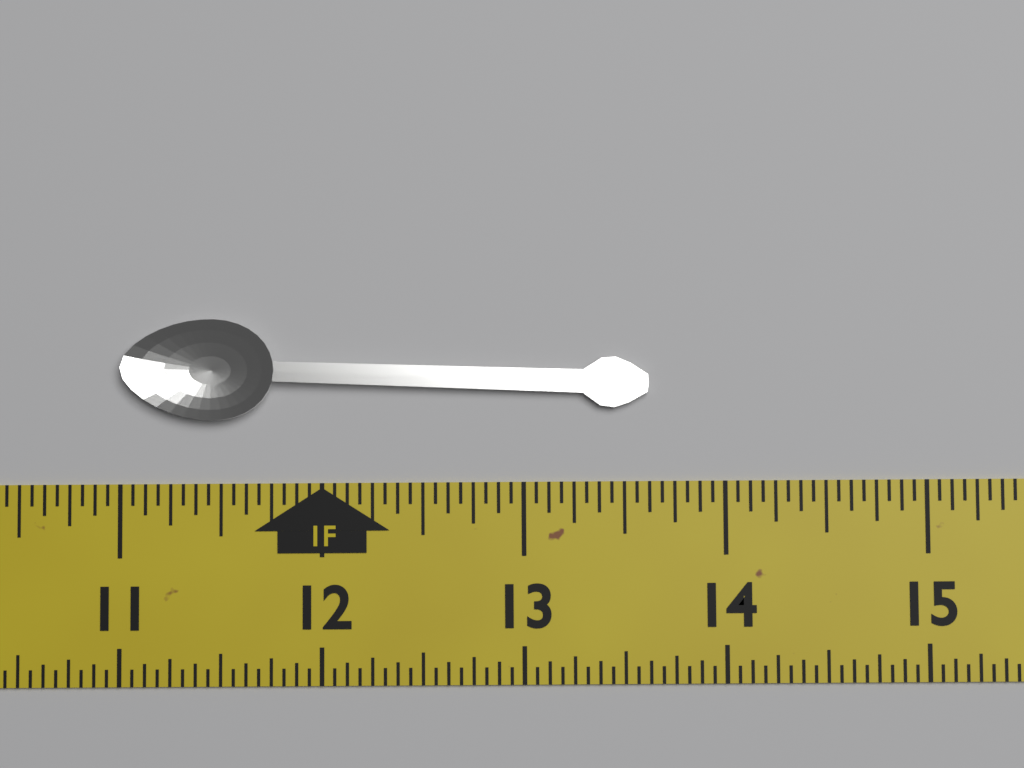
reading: 13.6250 in
